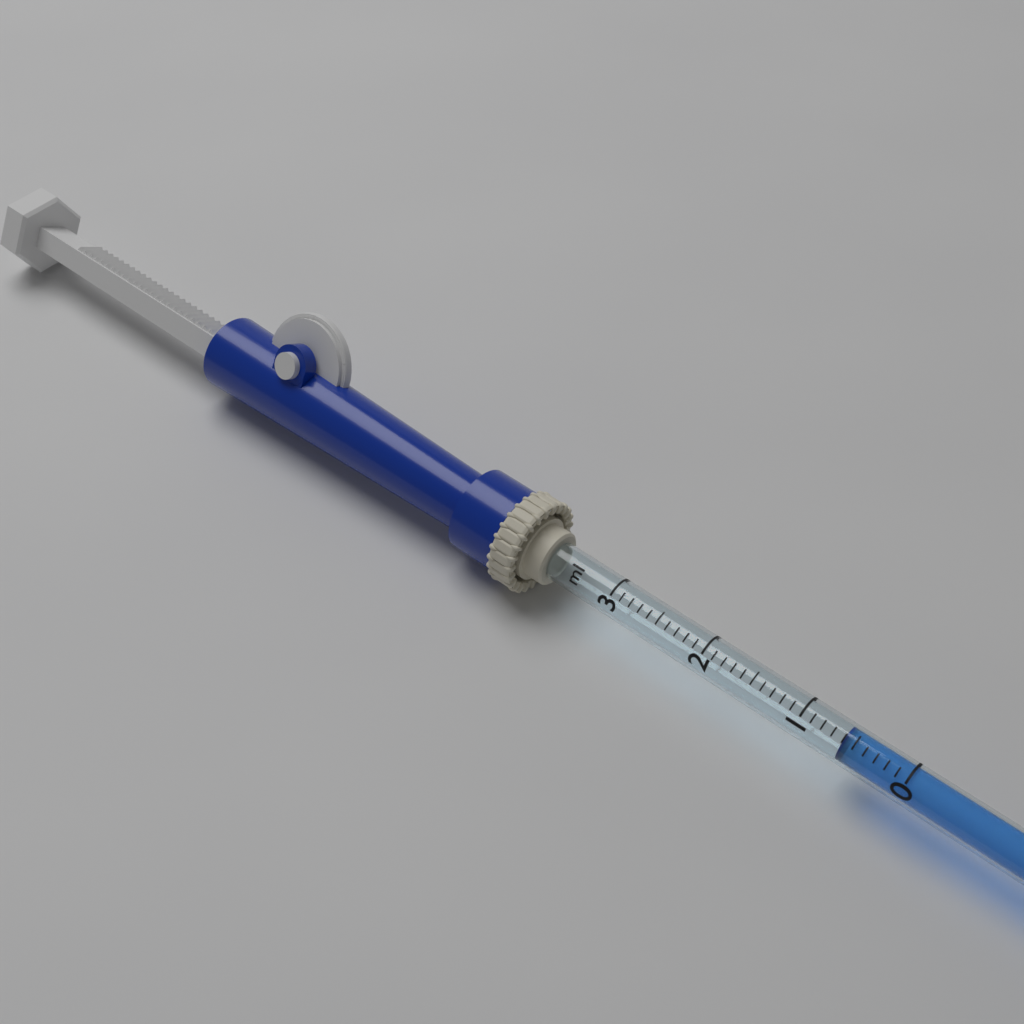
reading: 0.6 ml
